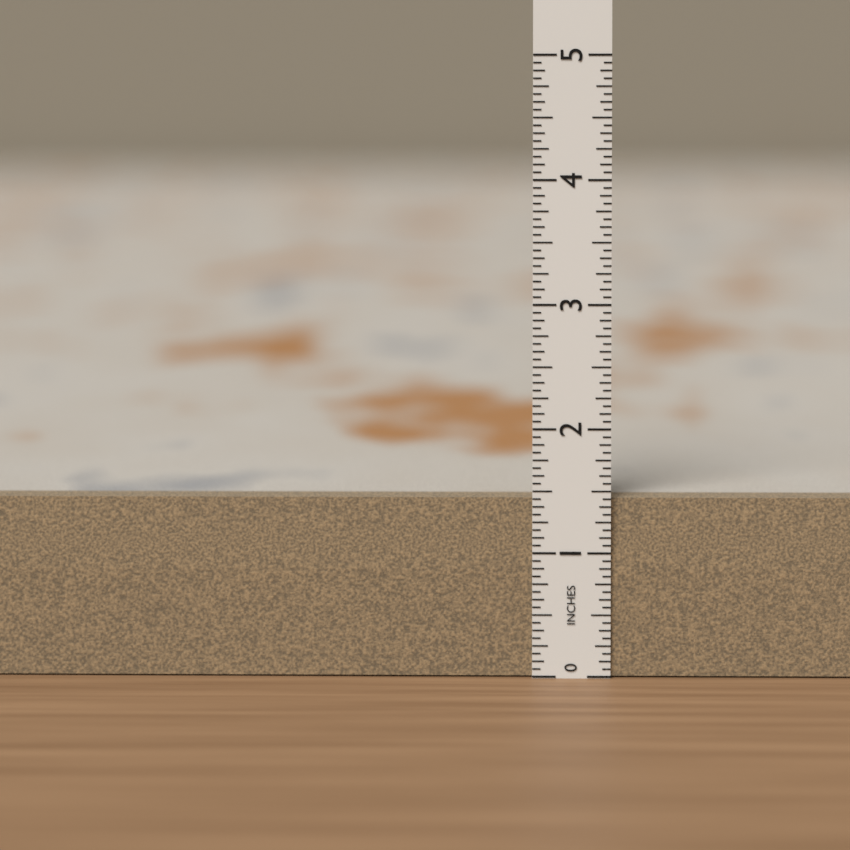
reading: 1.4375 in
